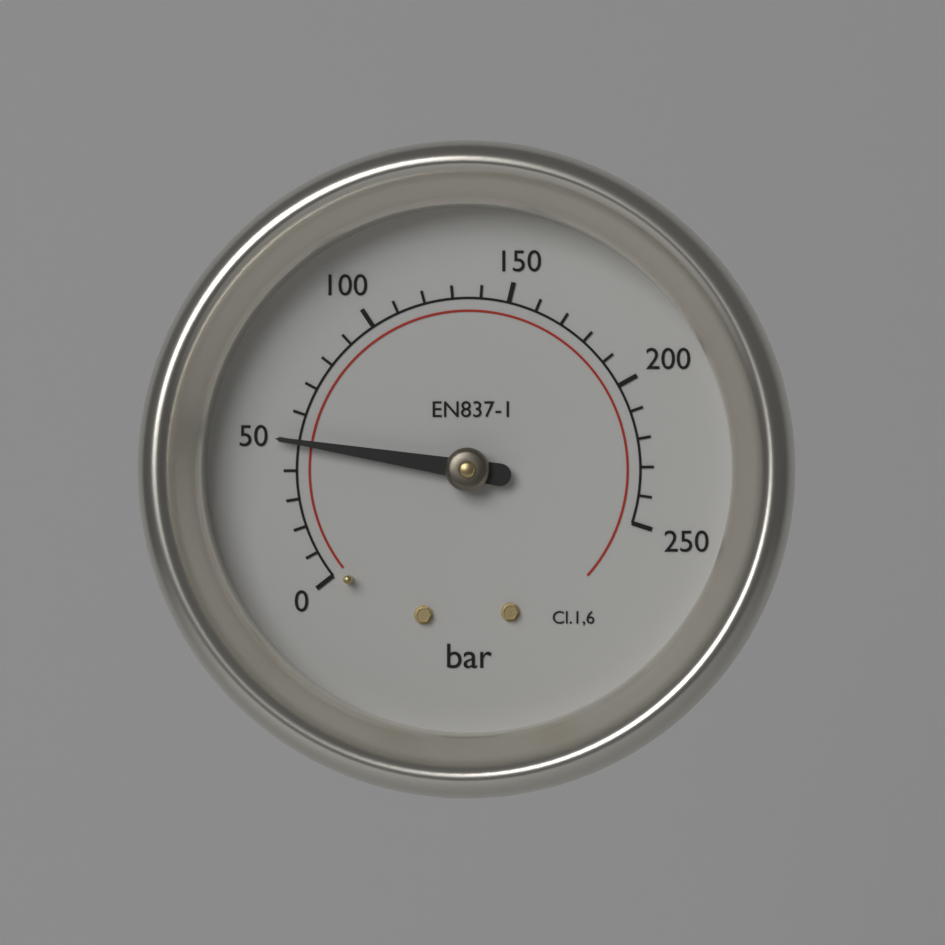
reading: 50 bar
